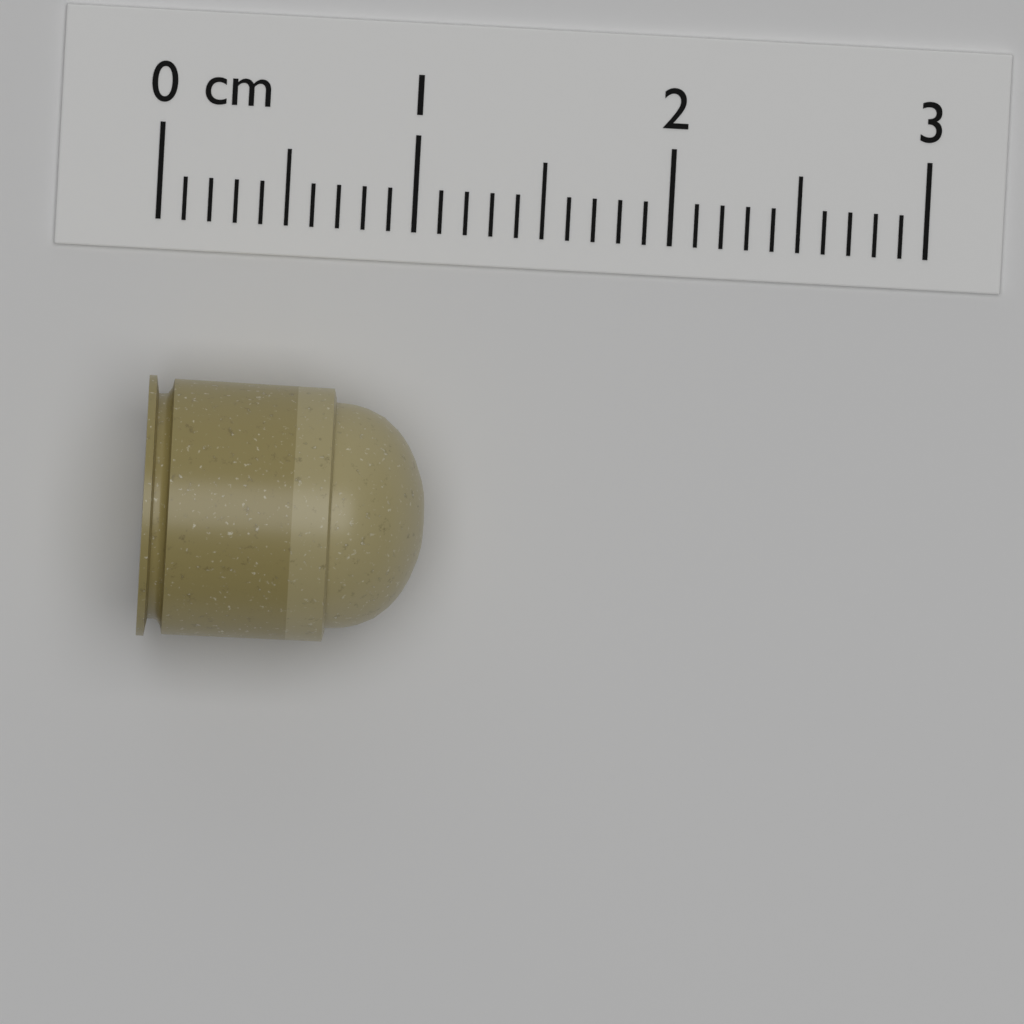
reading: 1.1 cm
